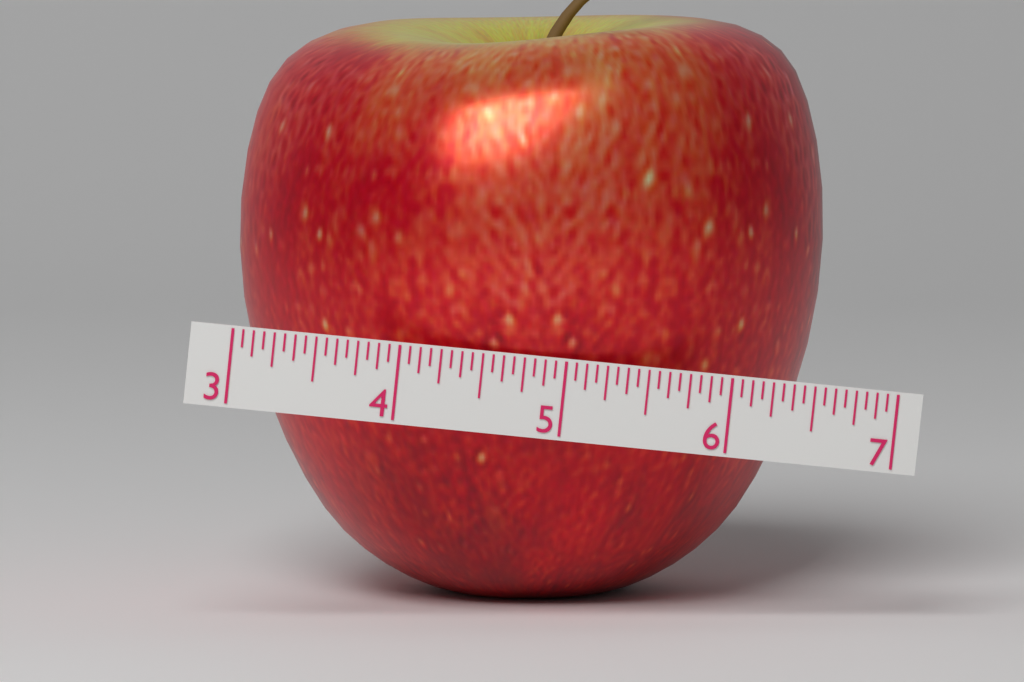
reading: 6.6250 (no unit)
